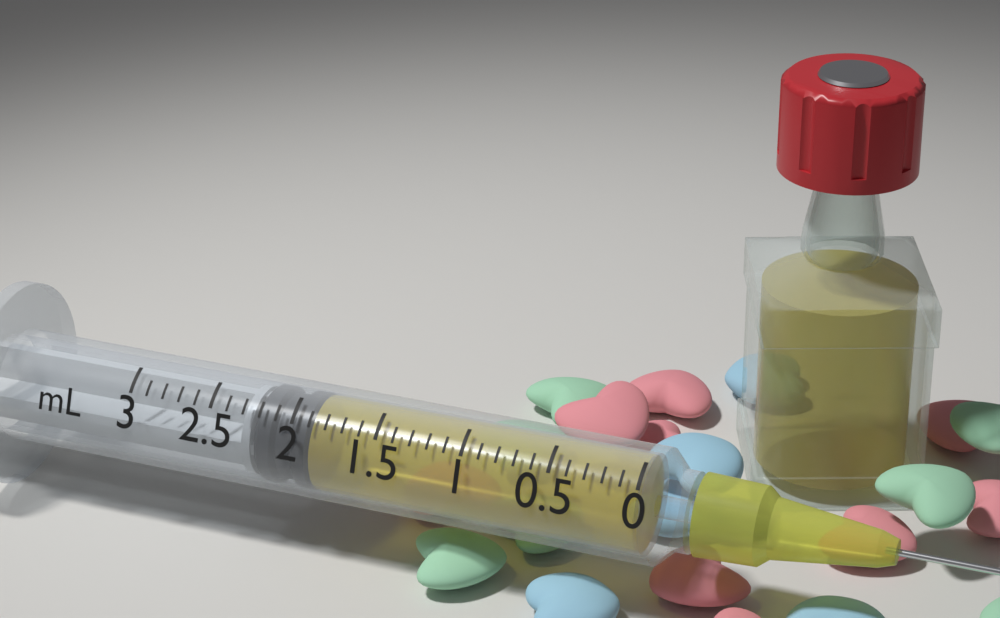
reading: 1.9 mL
